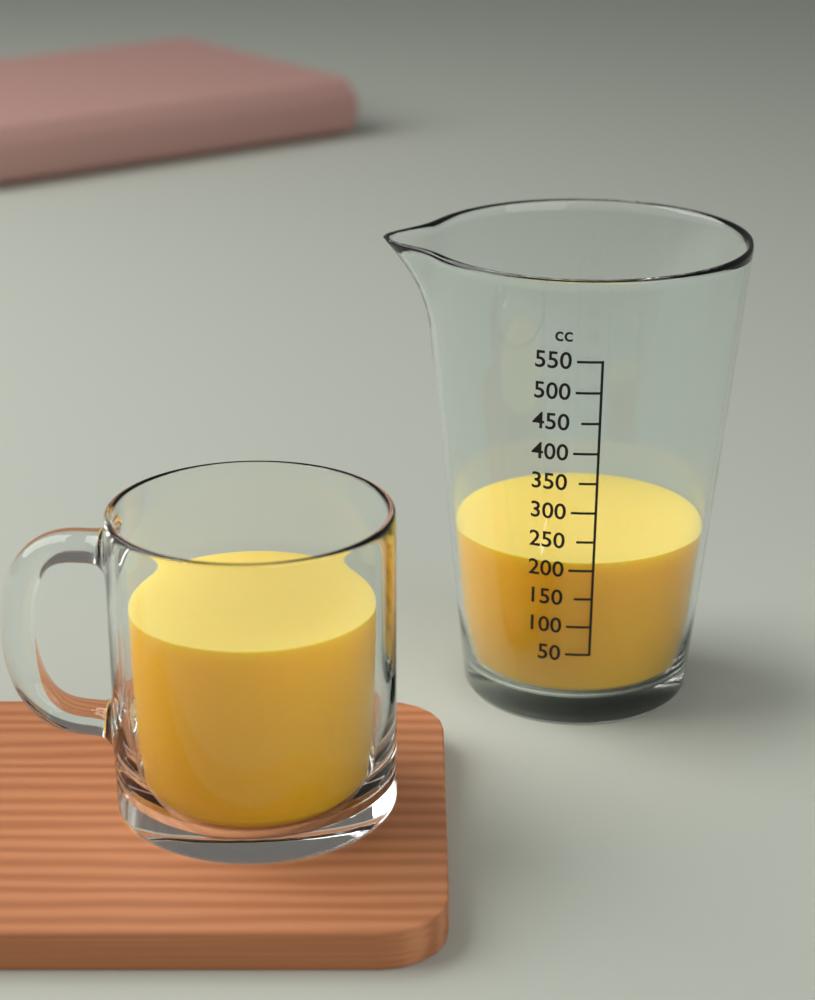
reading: 210 cc
